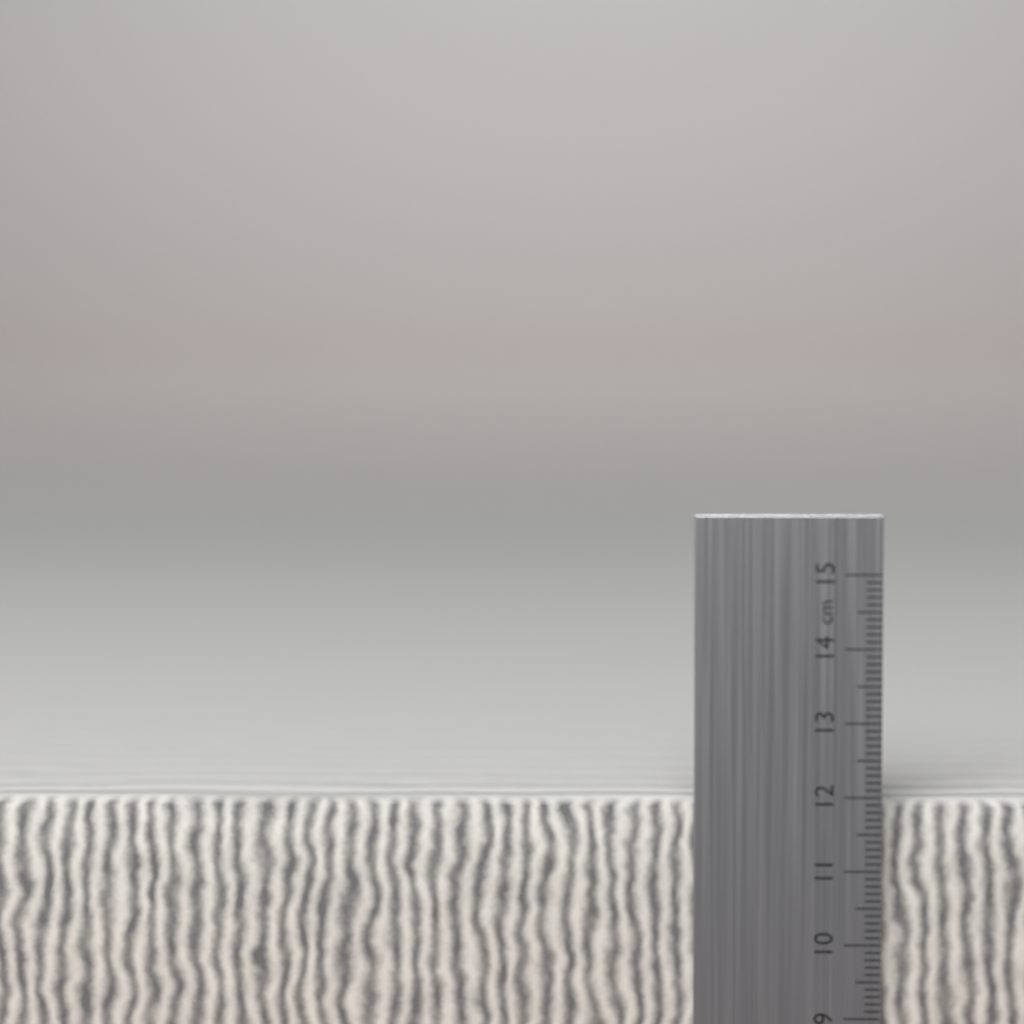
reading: 11.9 cm
